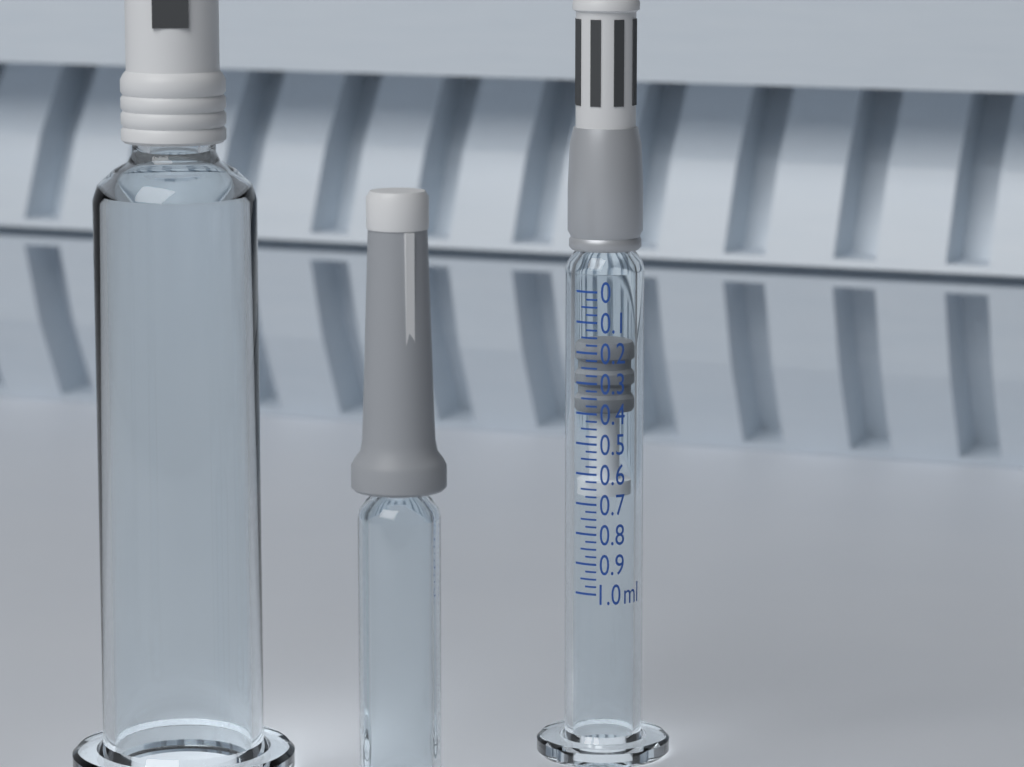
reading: 0.175 ml
